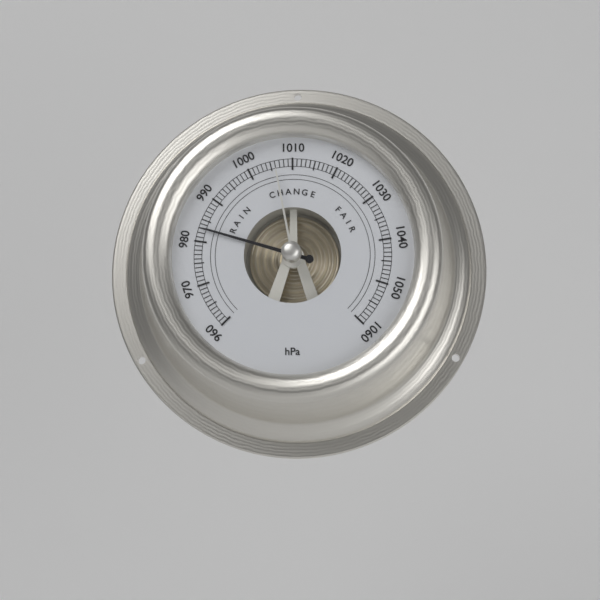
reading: 983 hPa
